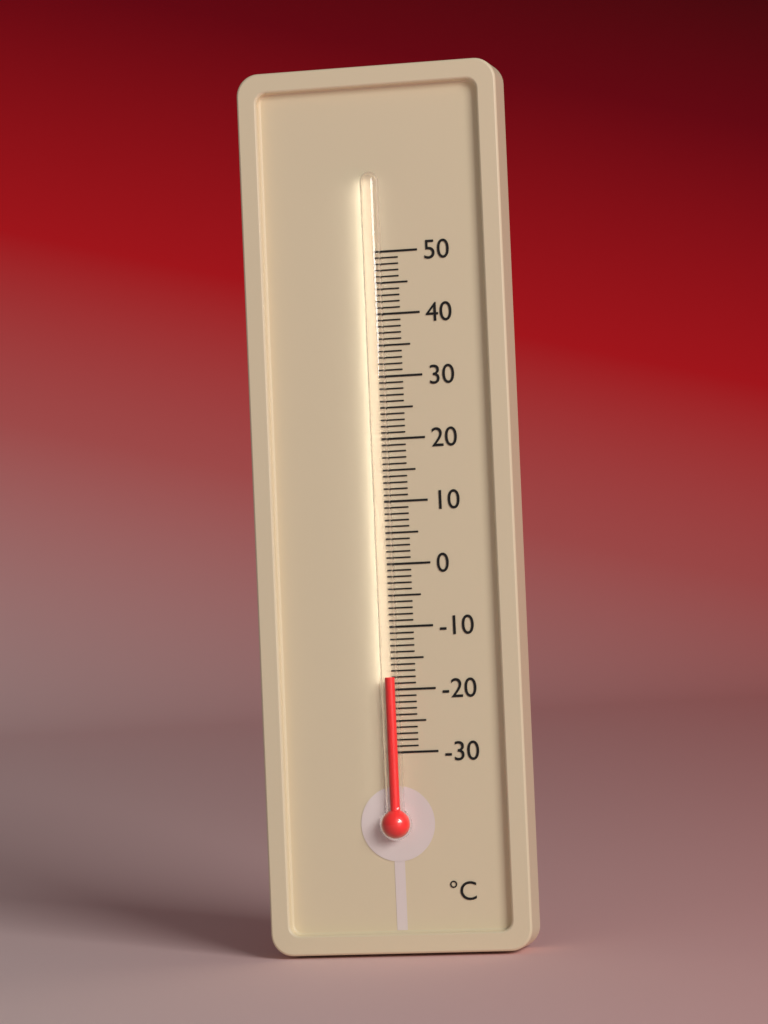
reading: -18 °C
